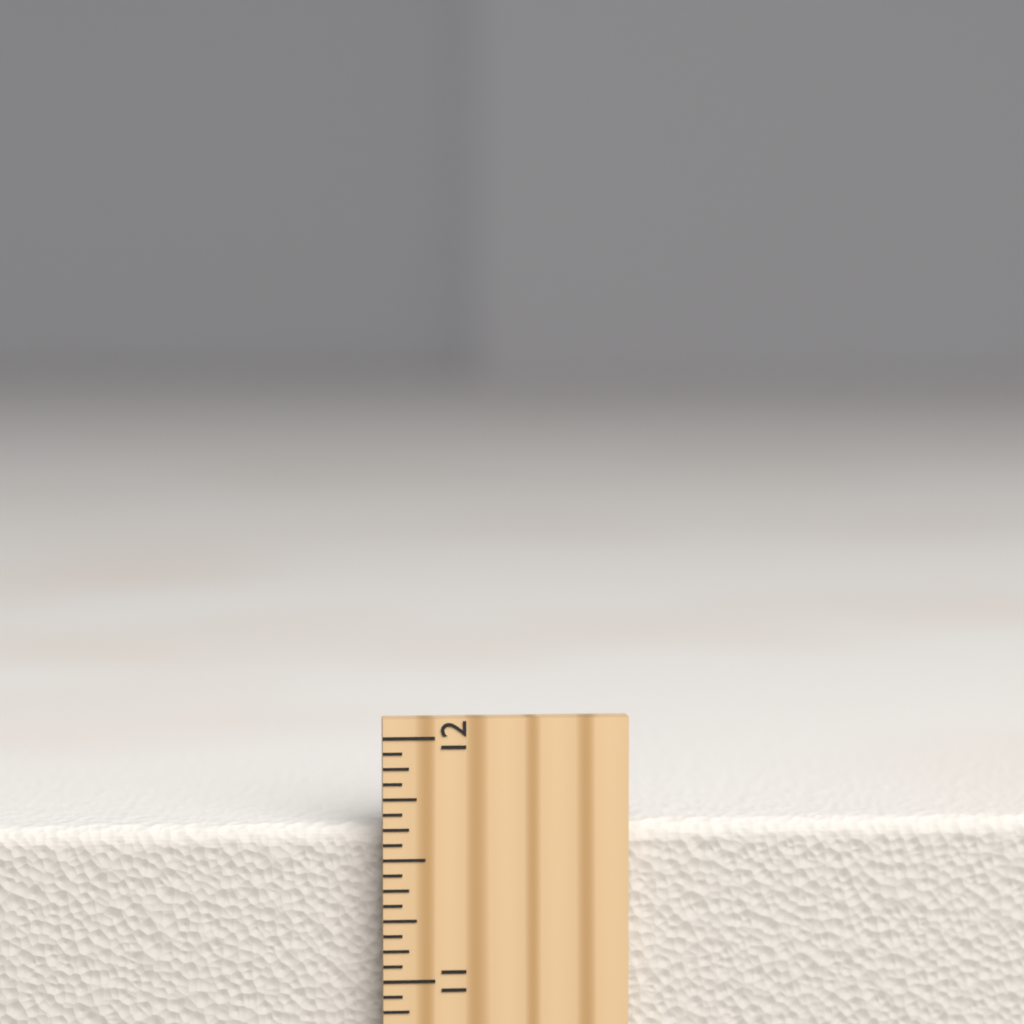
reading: 11.6250 inch
